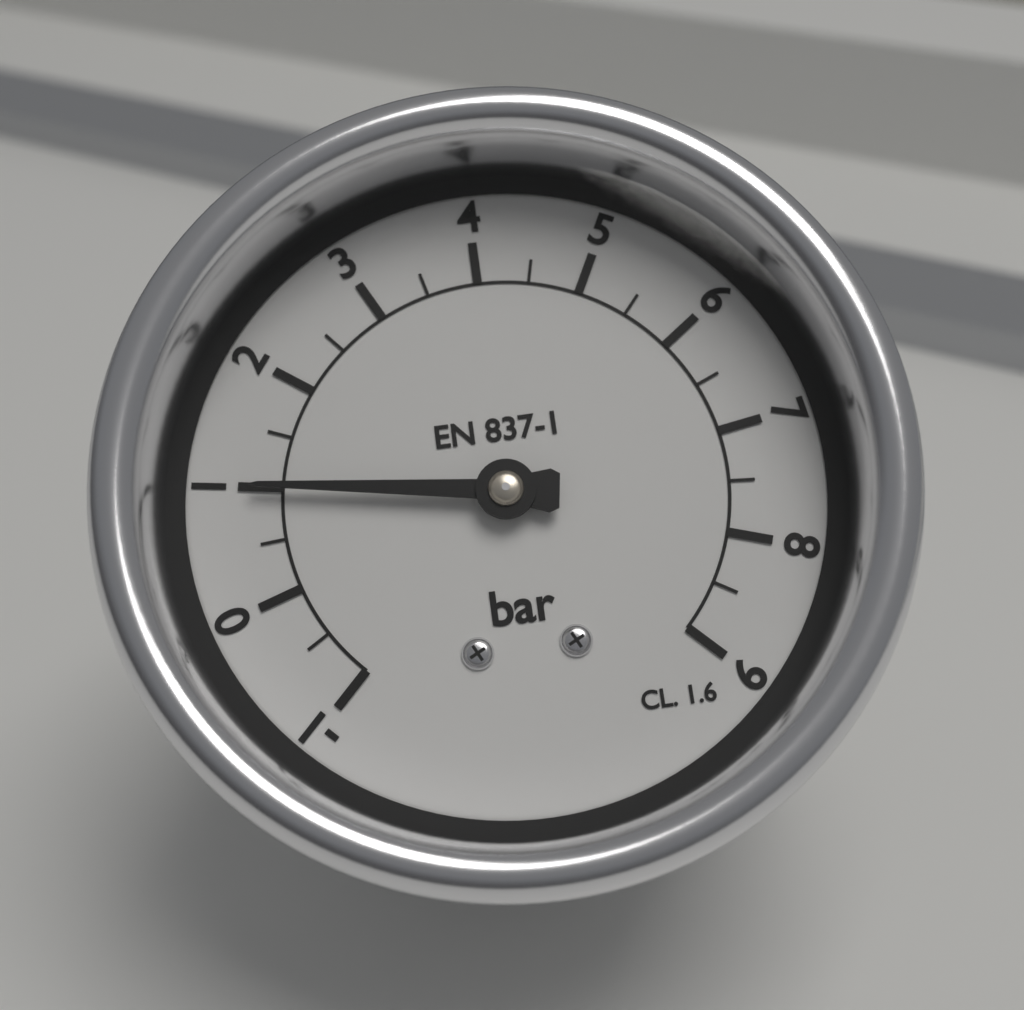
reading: 1.0 bar
